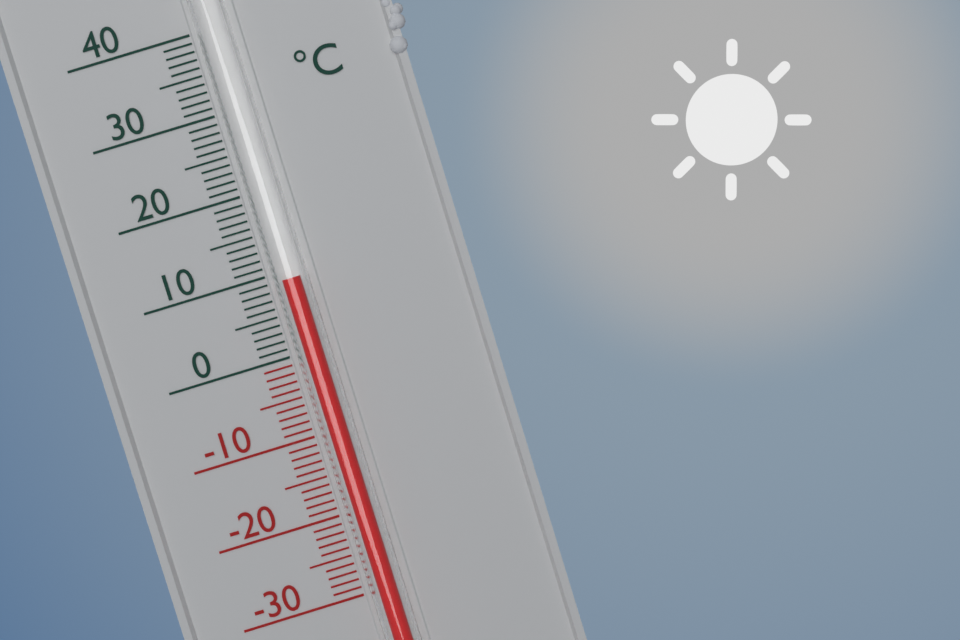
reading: 9 °C
